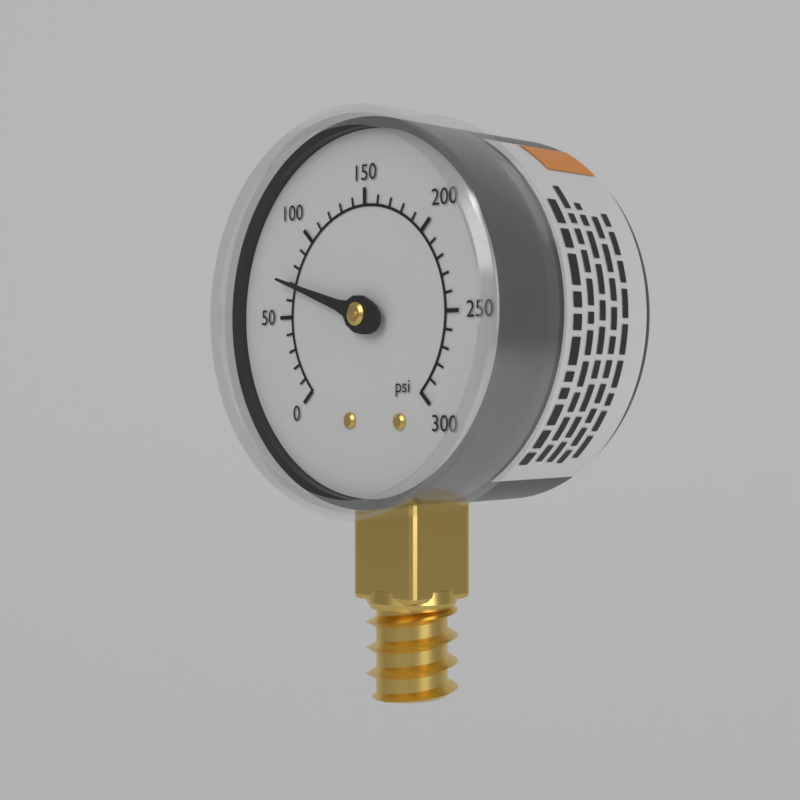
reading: 70 psi
